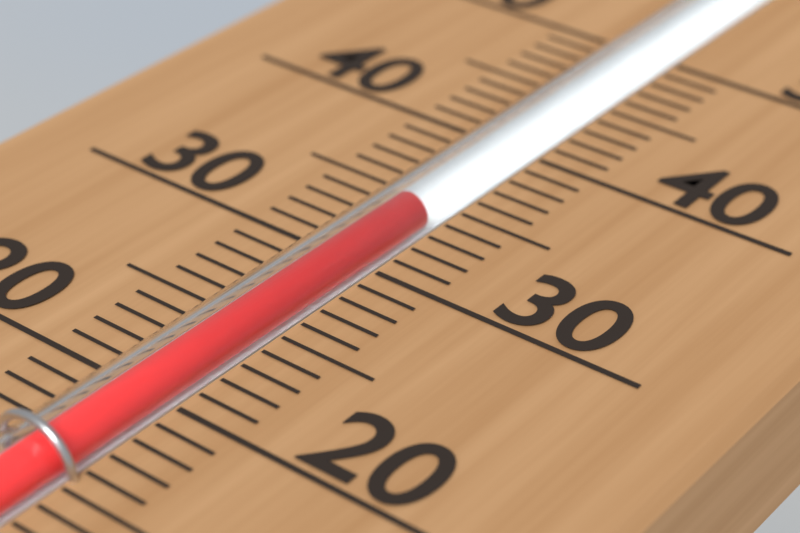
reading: 34 (no unit)
